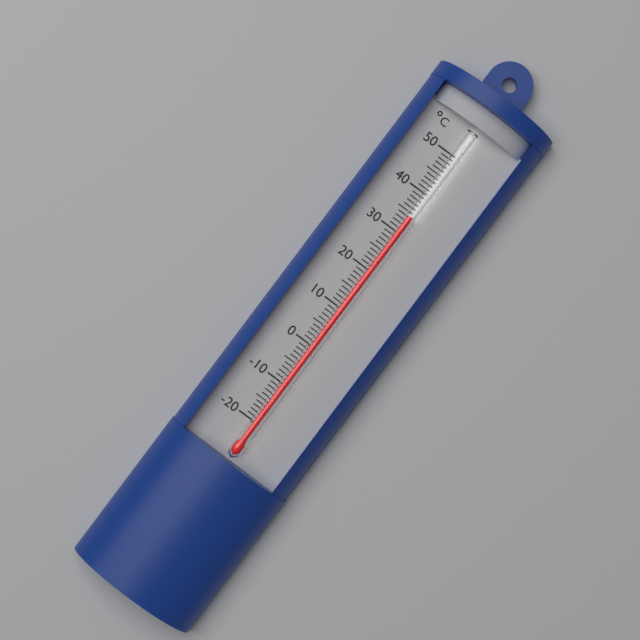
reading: 34 °C
